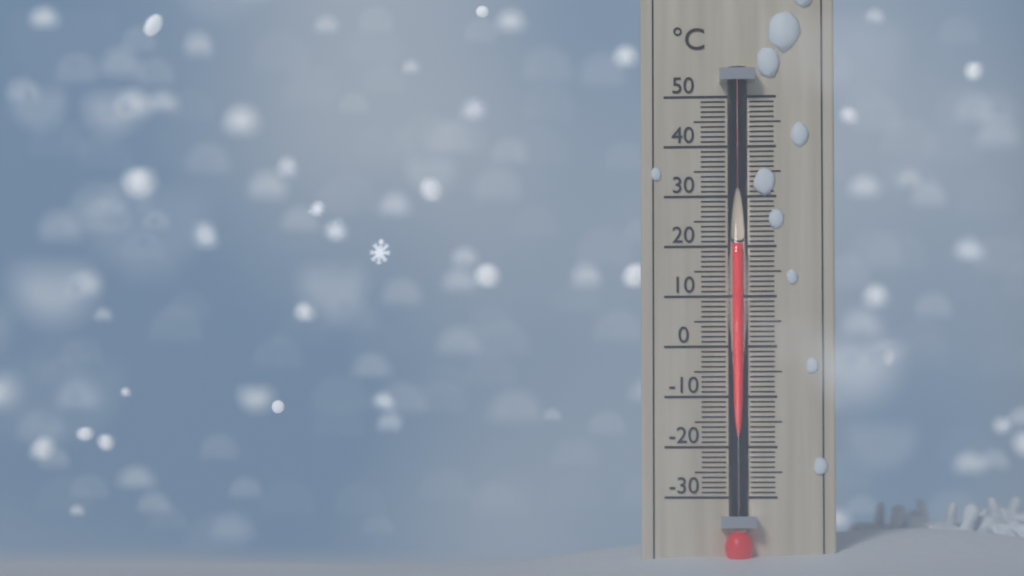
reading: 20 °C
